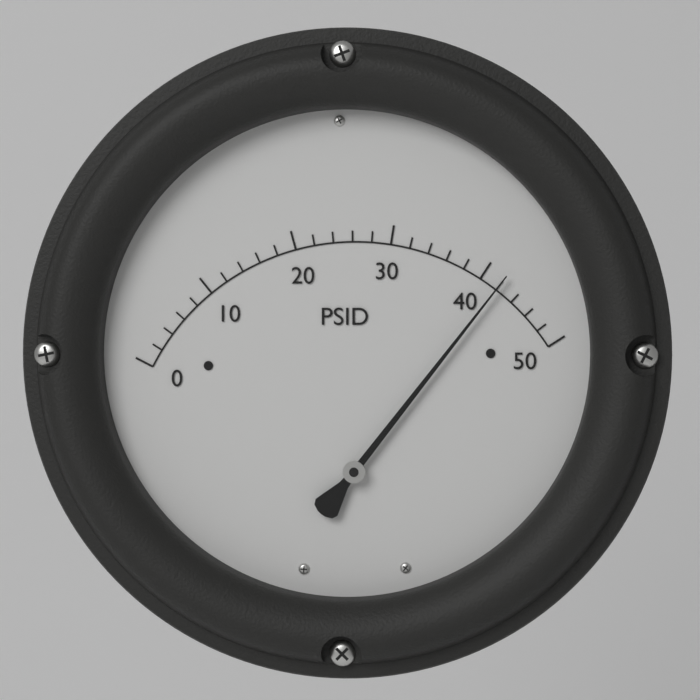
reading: 42 PSID
